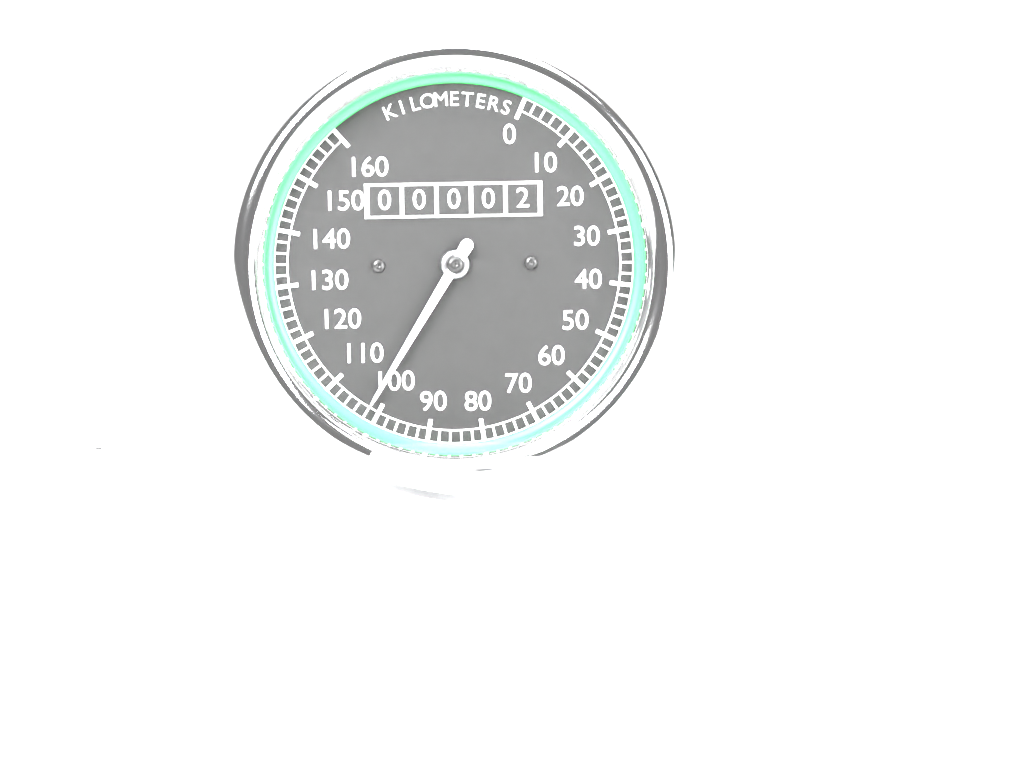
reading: 102 km/h
